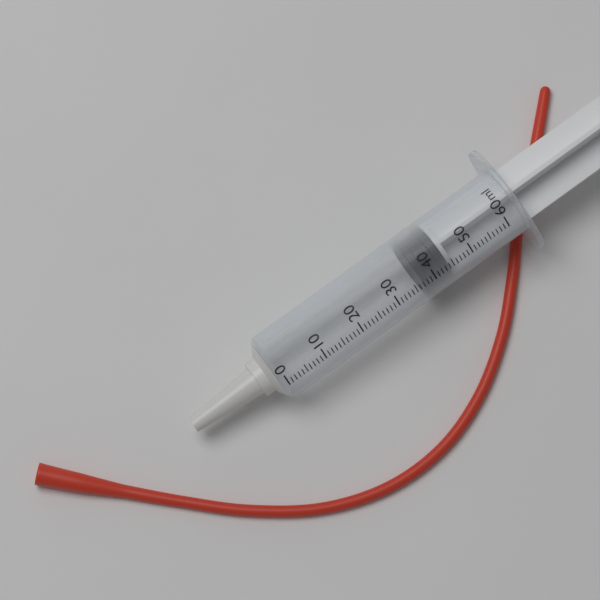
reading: 37 ml
